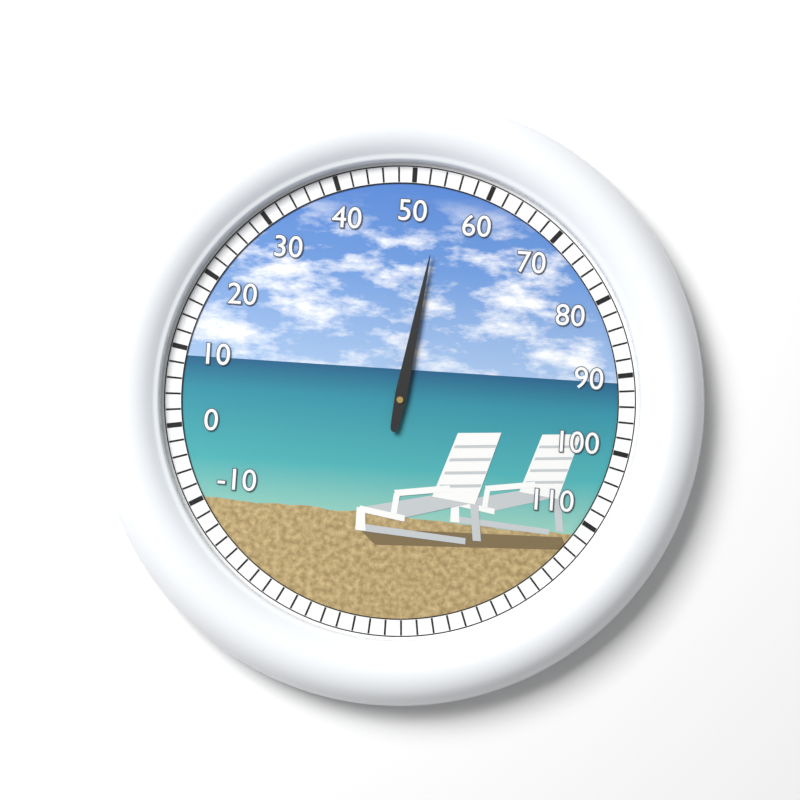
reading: 54 (no unit)
